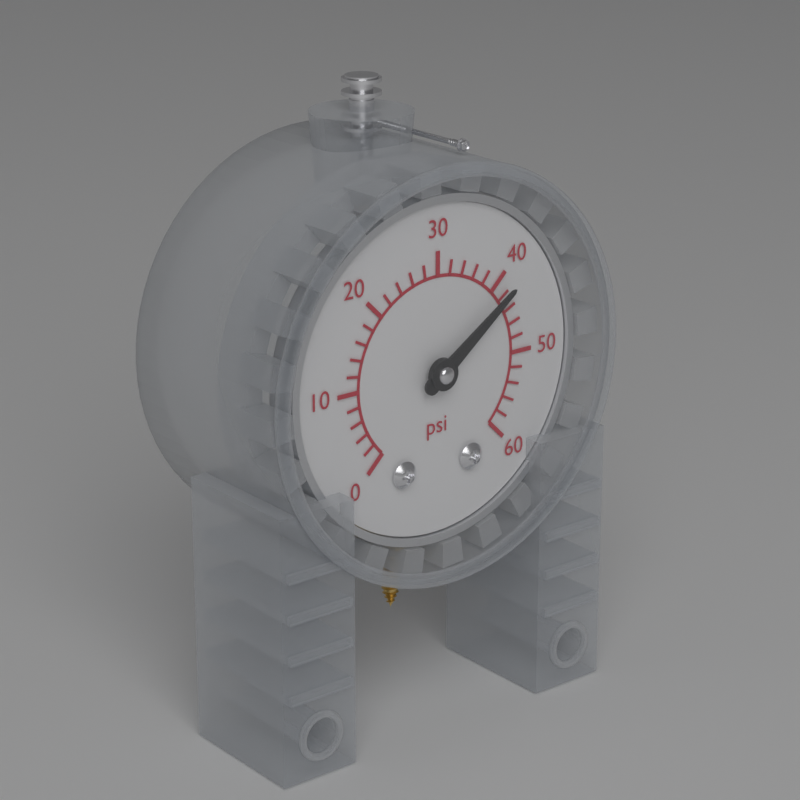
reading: 42 psi
